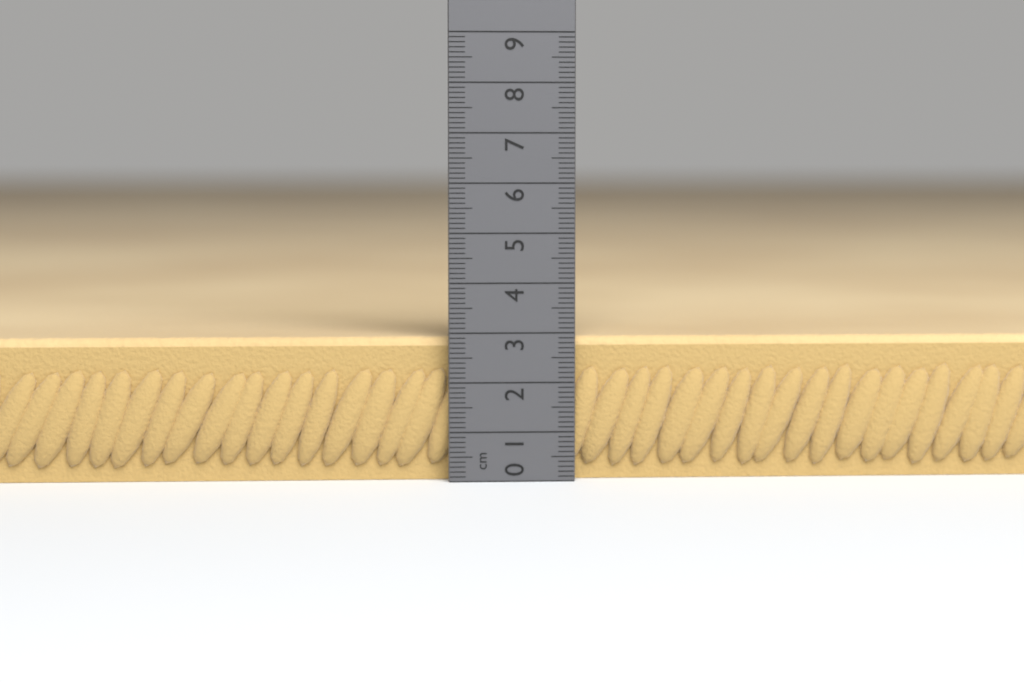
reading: 2.9 cm
